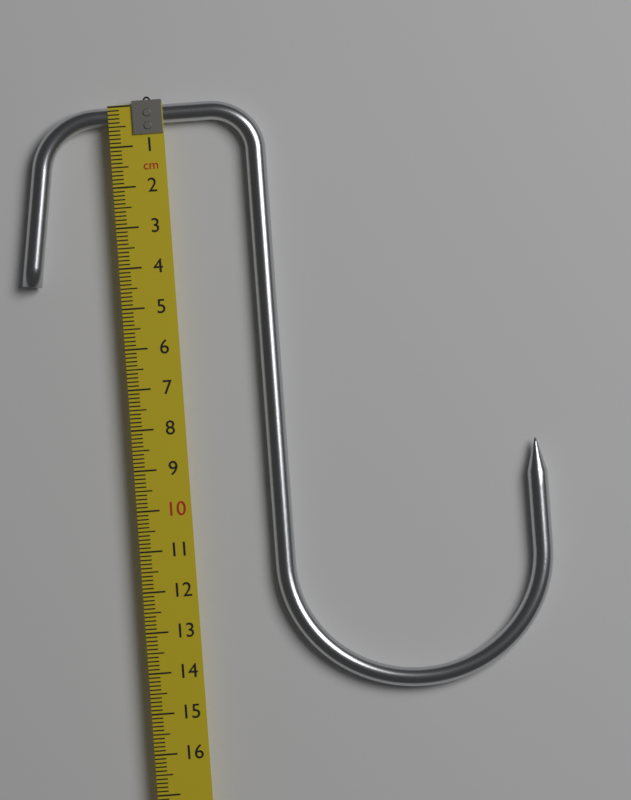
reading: 14.8 cm
